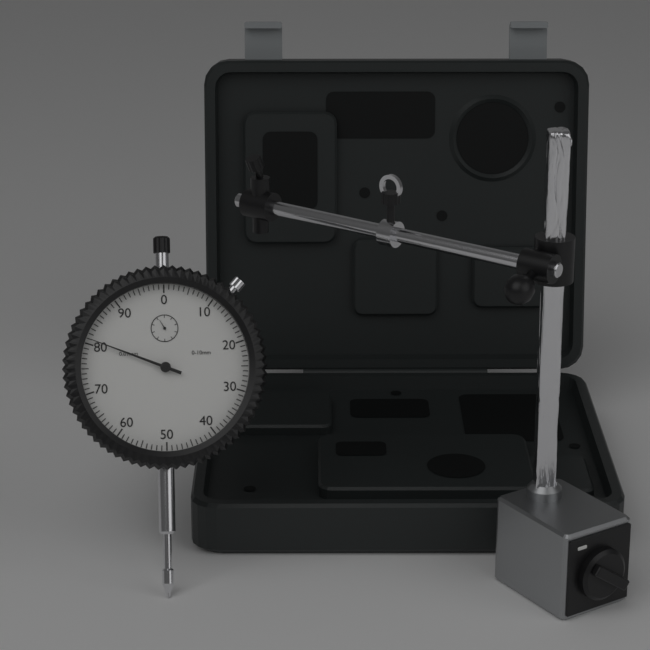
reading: 0.81 mm
